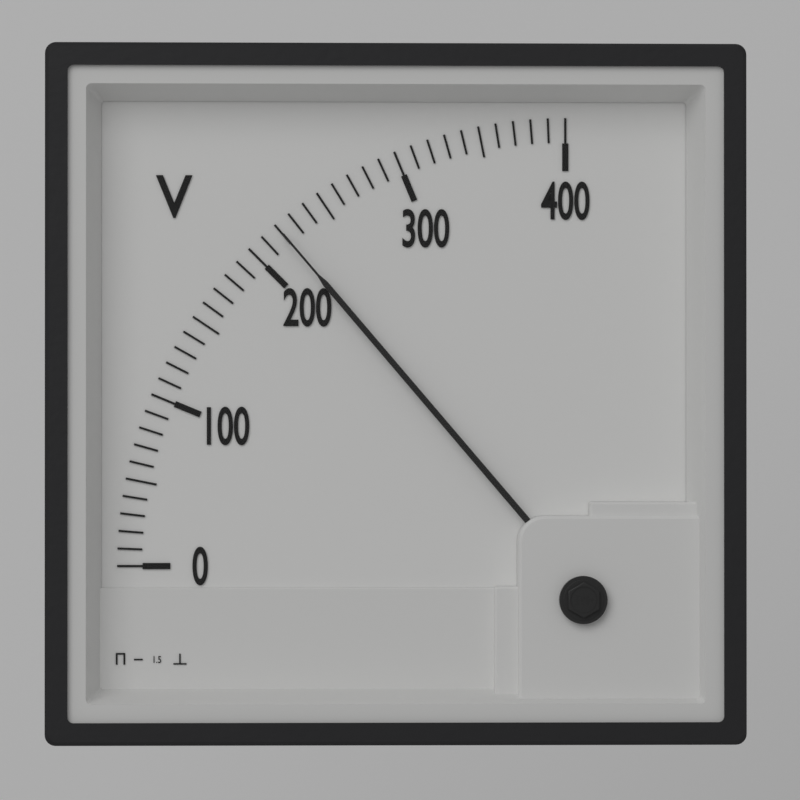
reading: 220 V
